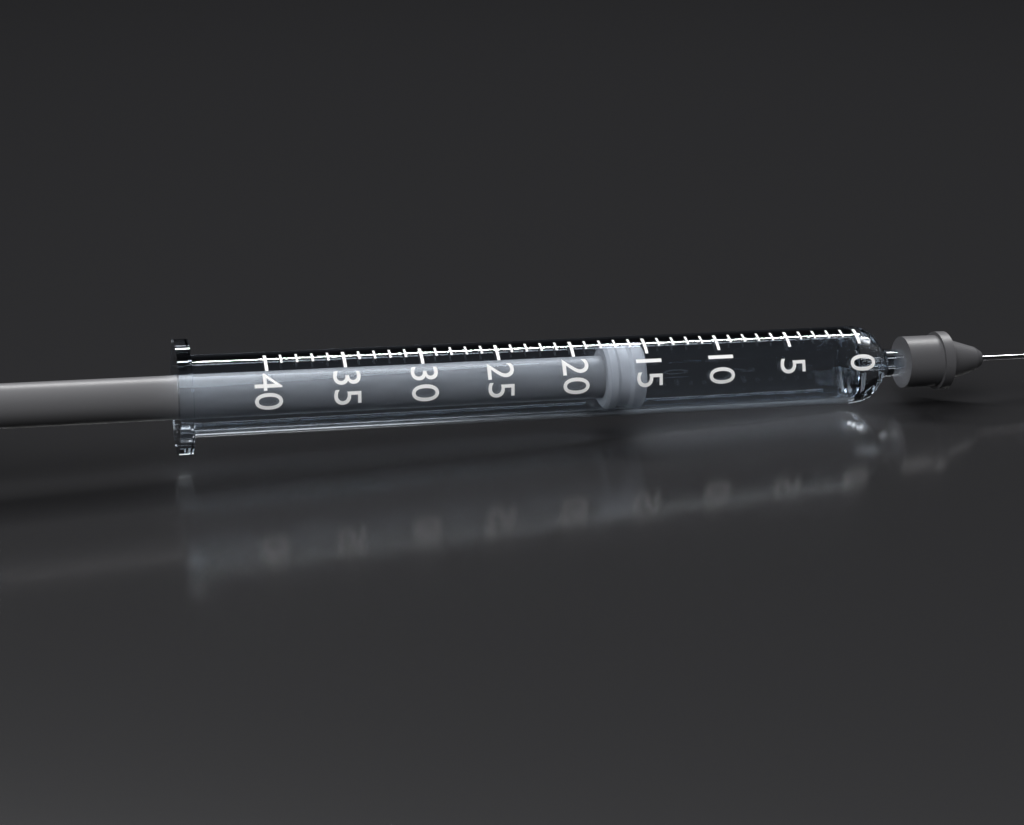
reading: 15 (no unit)
